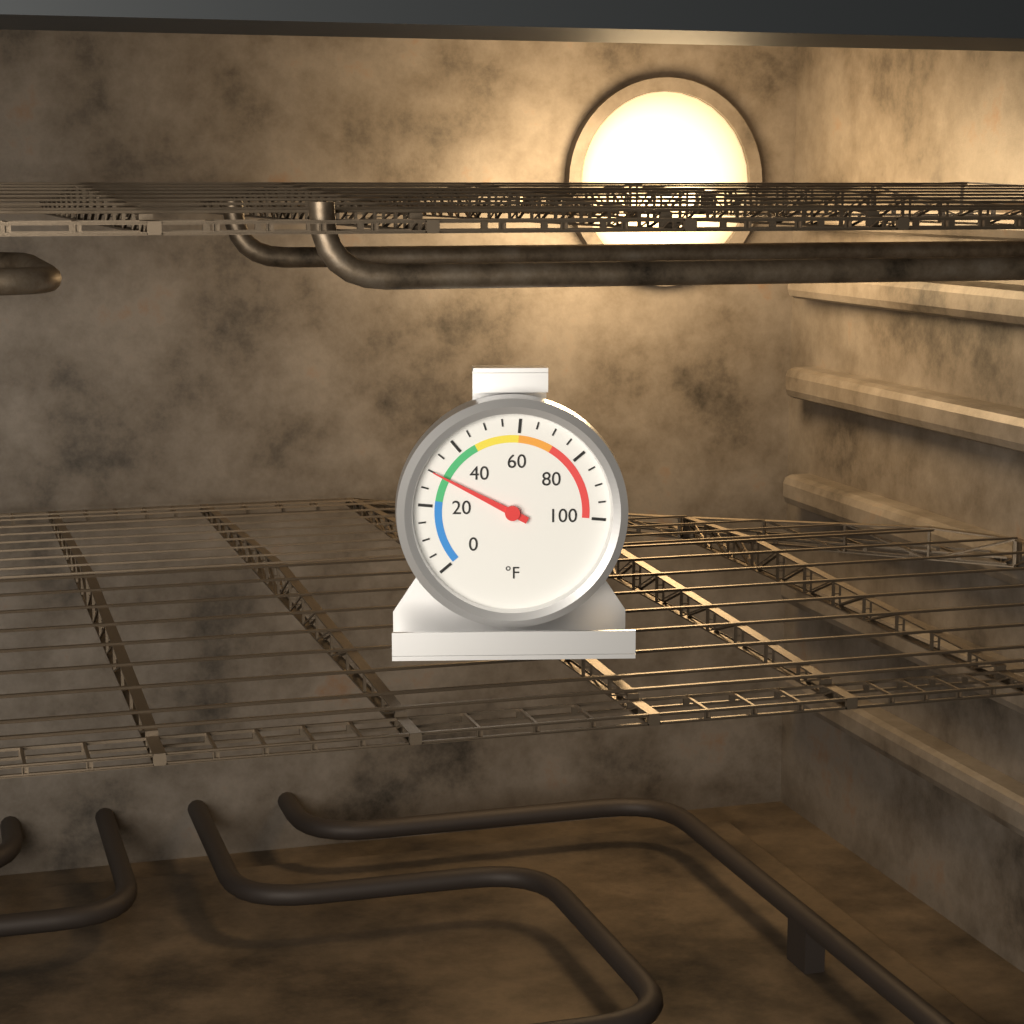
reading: 30 °F
